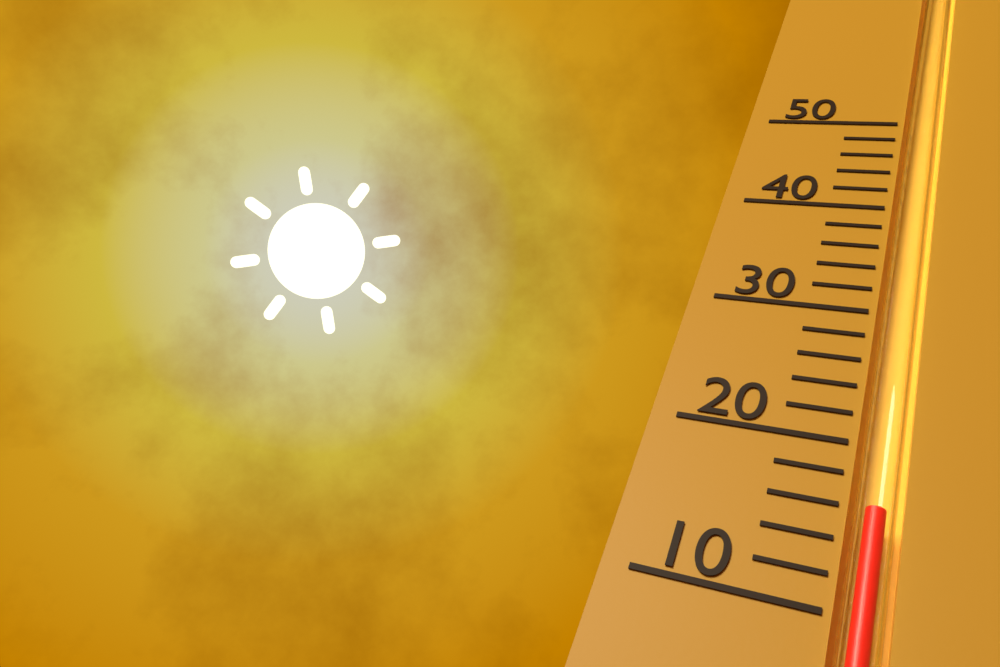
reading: 16 (no unit)
